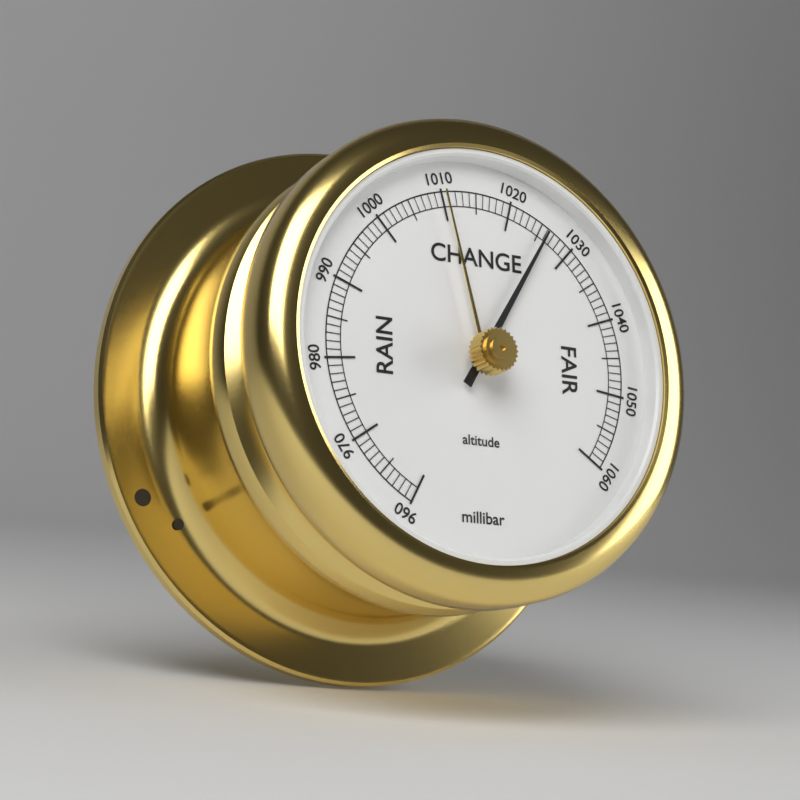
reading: 1026 millibar
